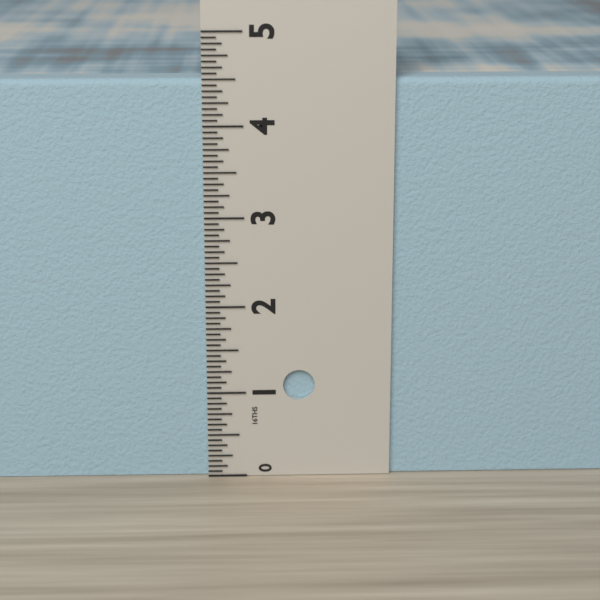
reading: 4.5000 in
